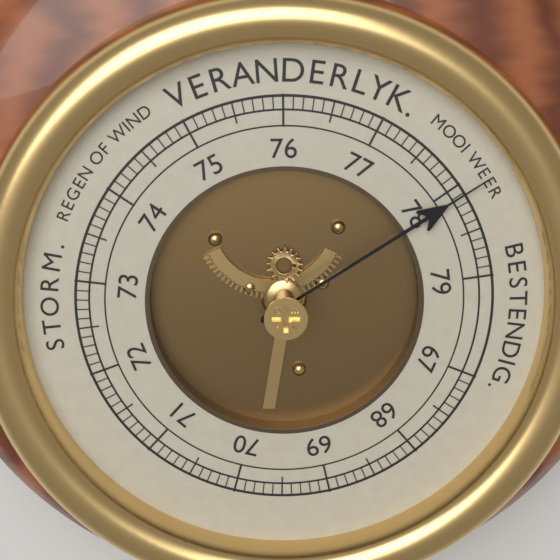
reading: 78.1 (no unit)
